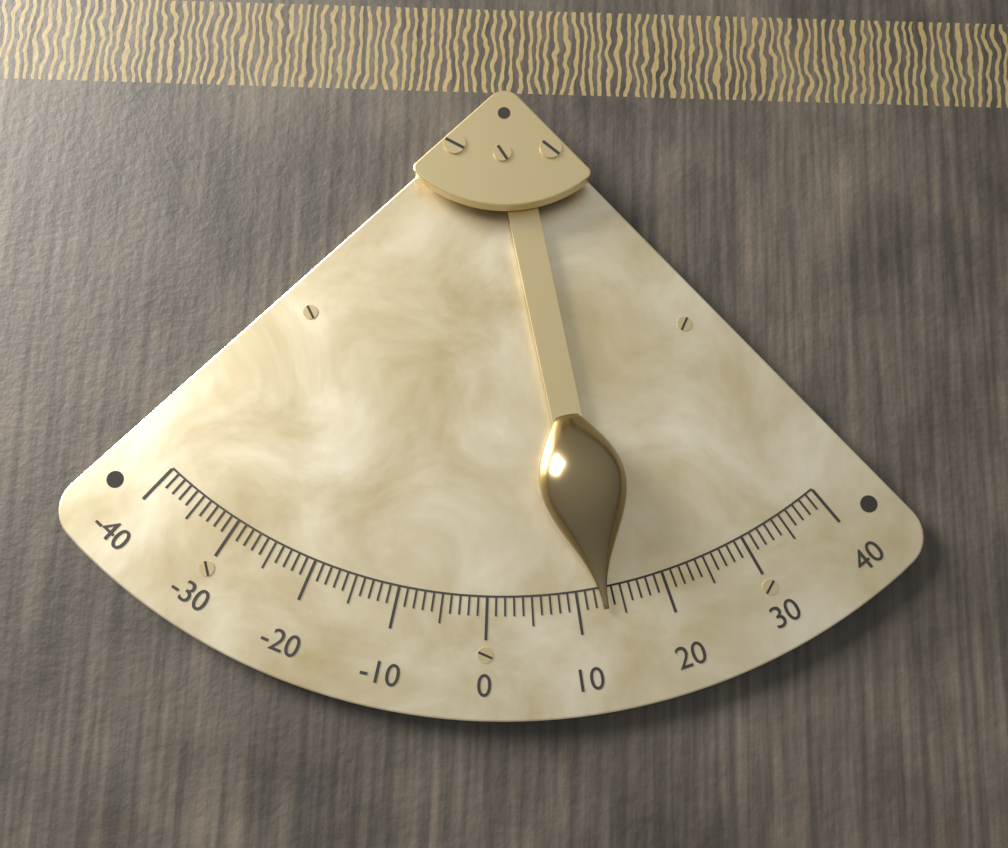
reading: 13 (no unit)
